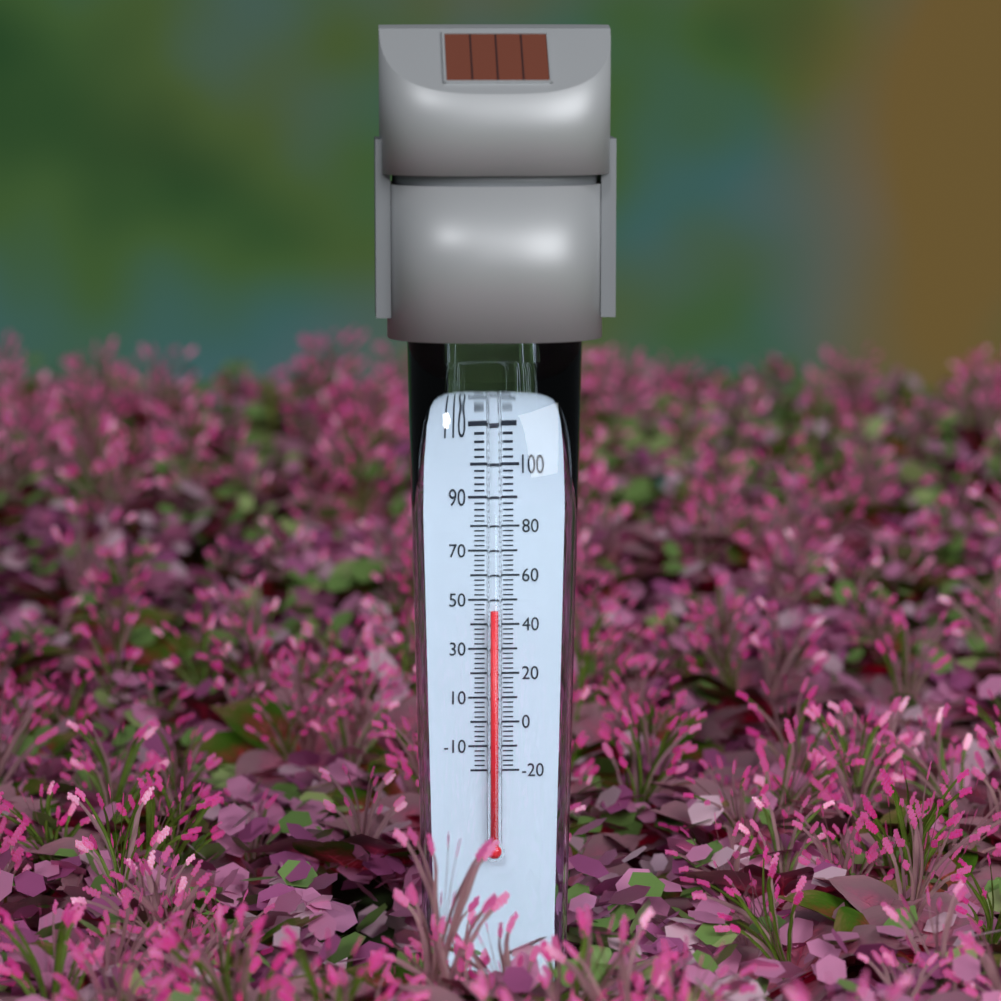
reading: 46 °F
